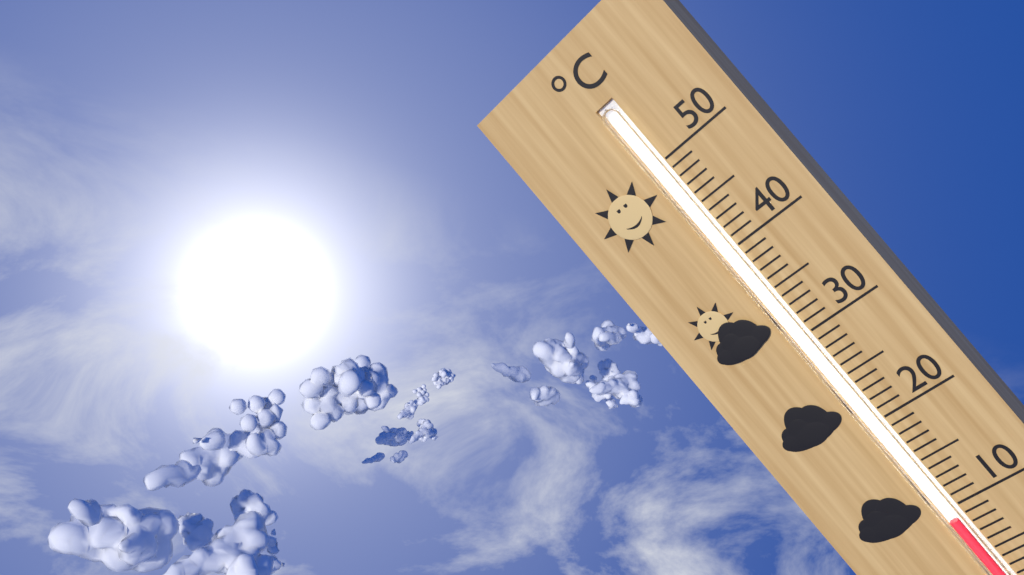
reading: 9 °C
